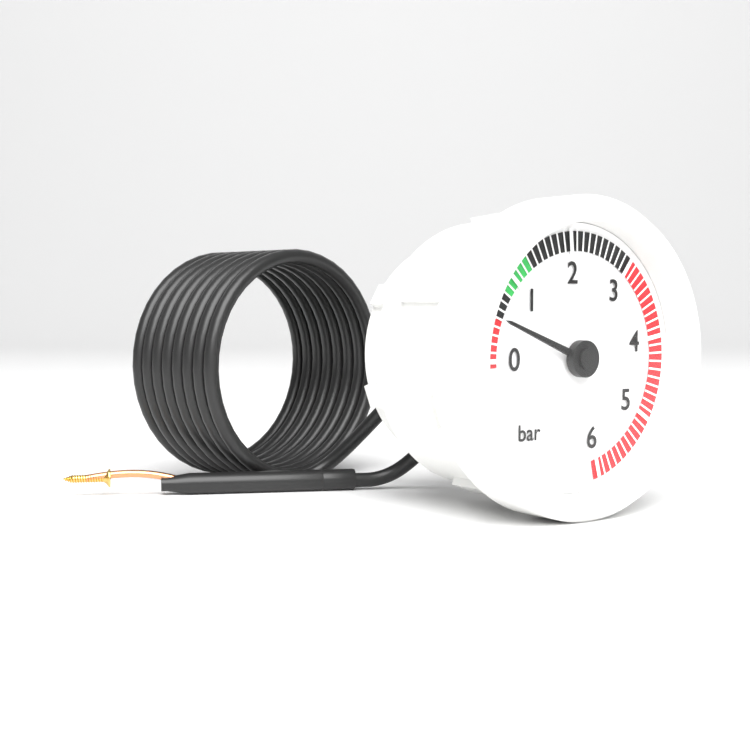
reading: 0.5 bar
